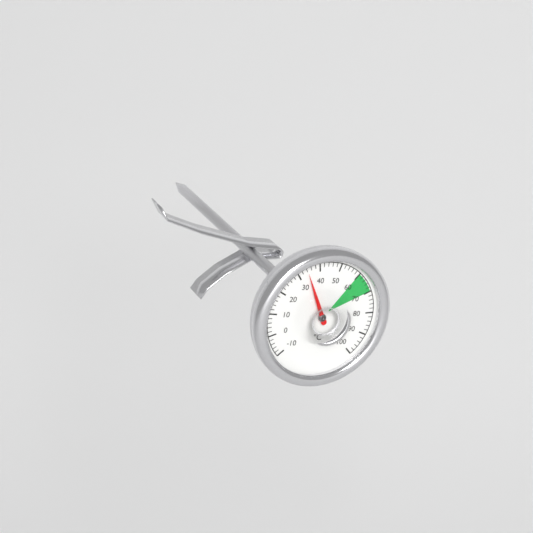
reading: 34 °C
